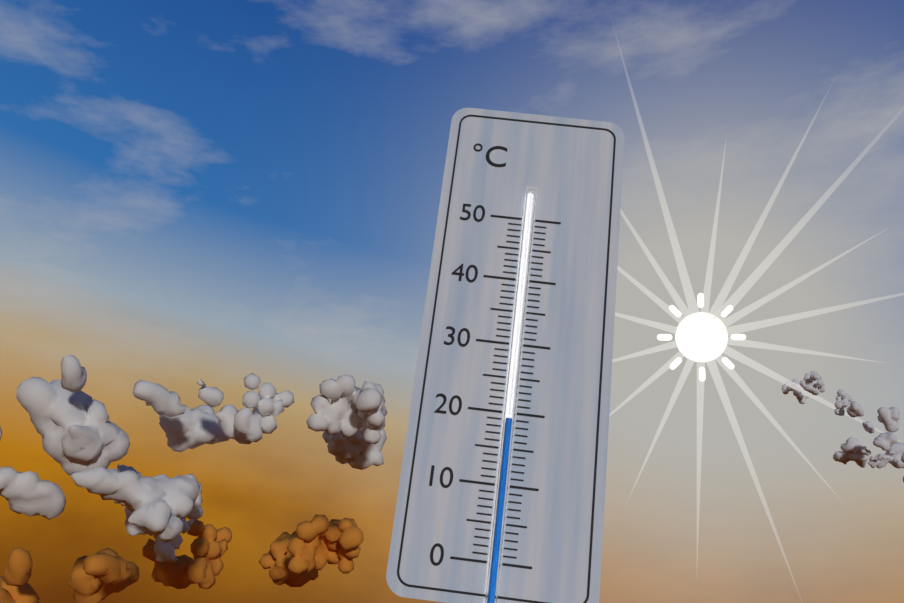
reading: 19 °C
